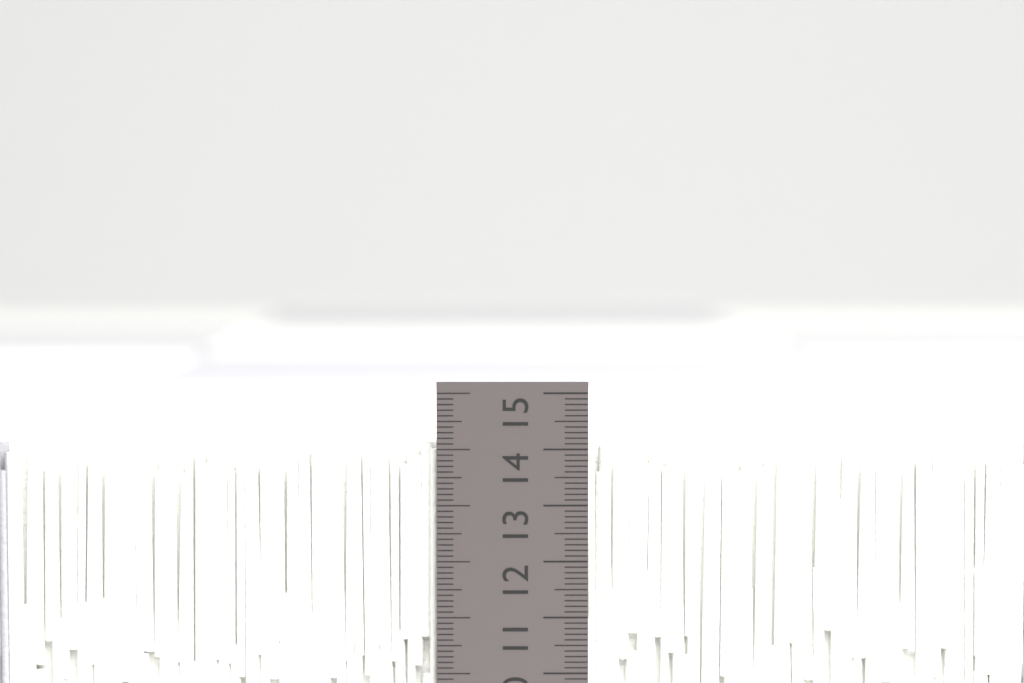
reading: 14.1 cm
